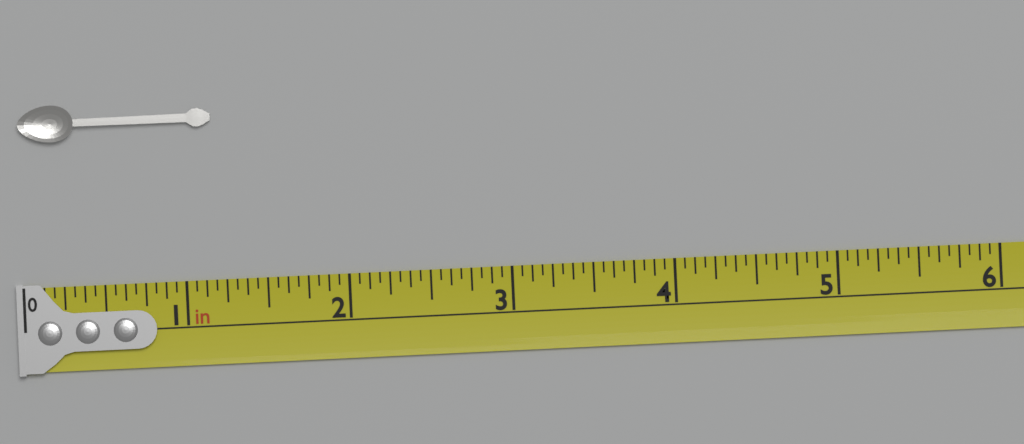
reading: 1.1875 in
